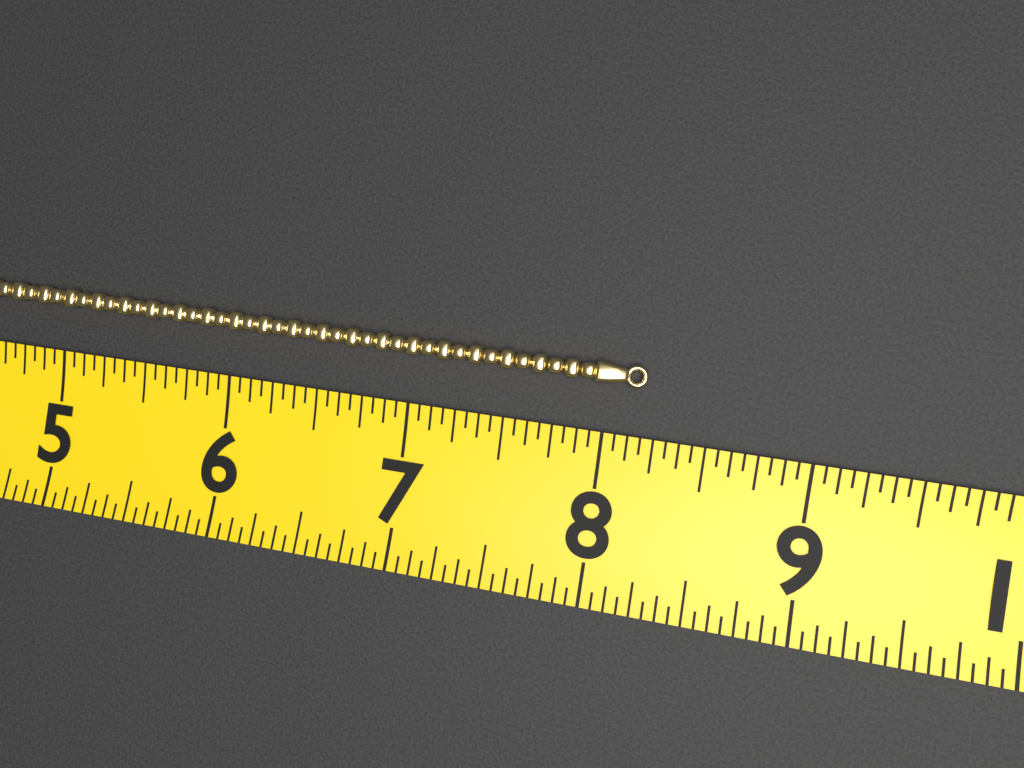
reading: 8.1875 (no unit)
